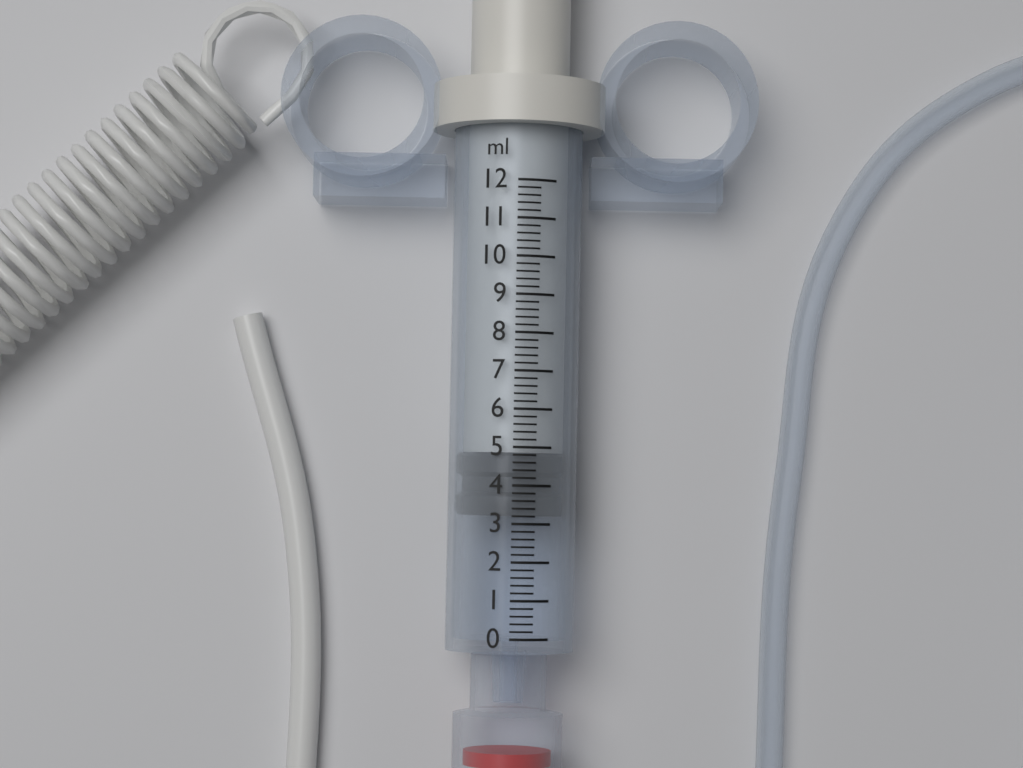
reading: 3.2 ml
